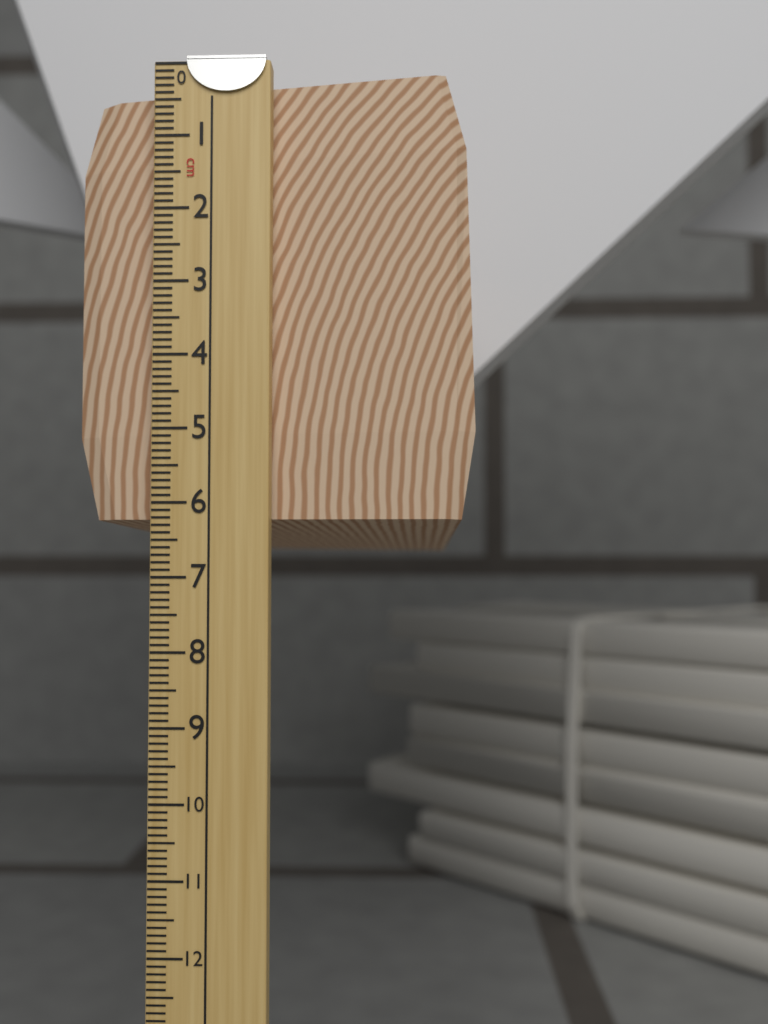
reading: 6.6 cm
